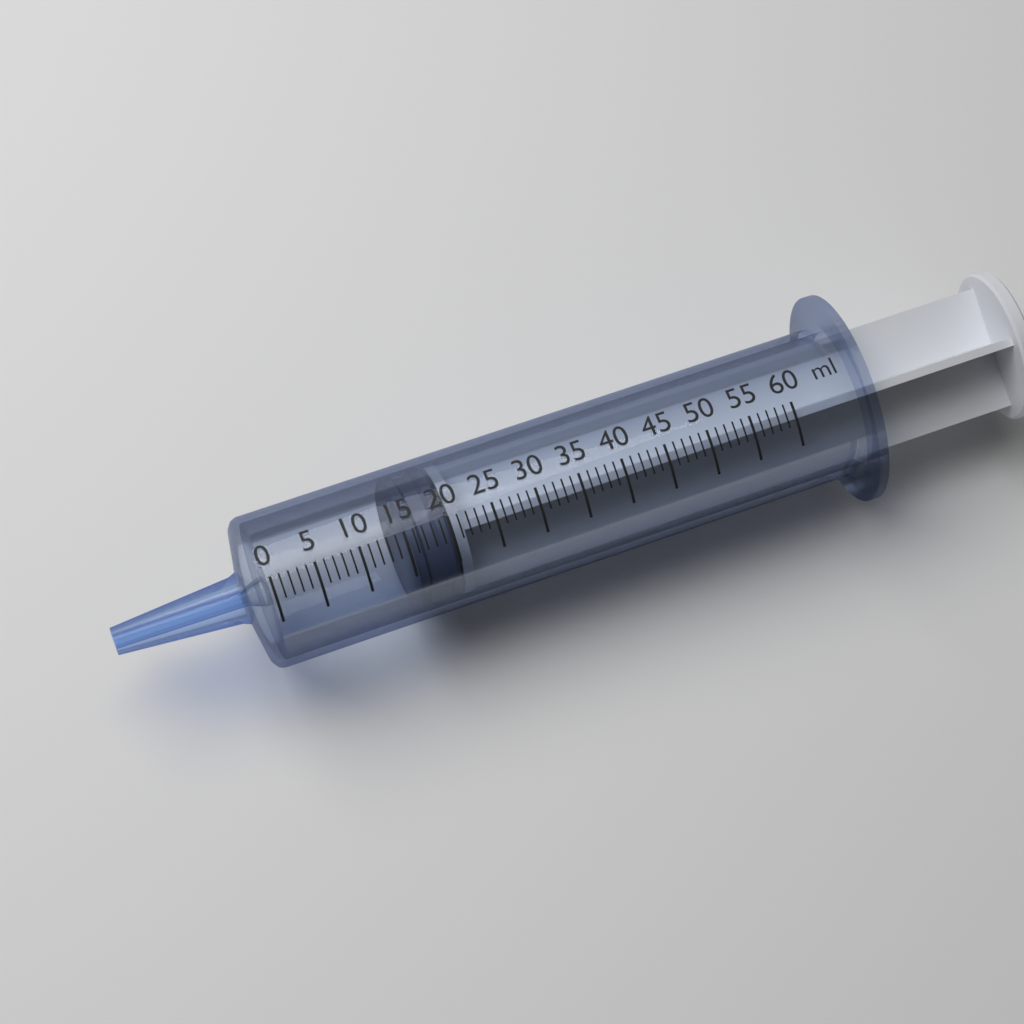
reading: 15 ml
